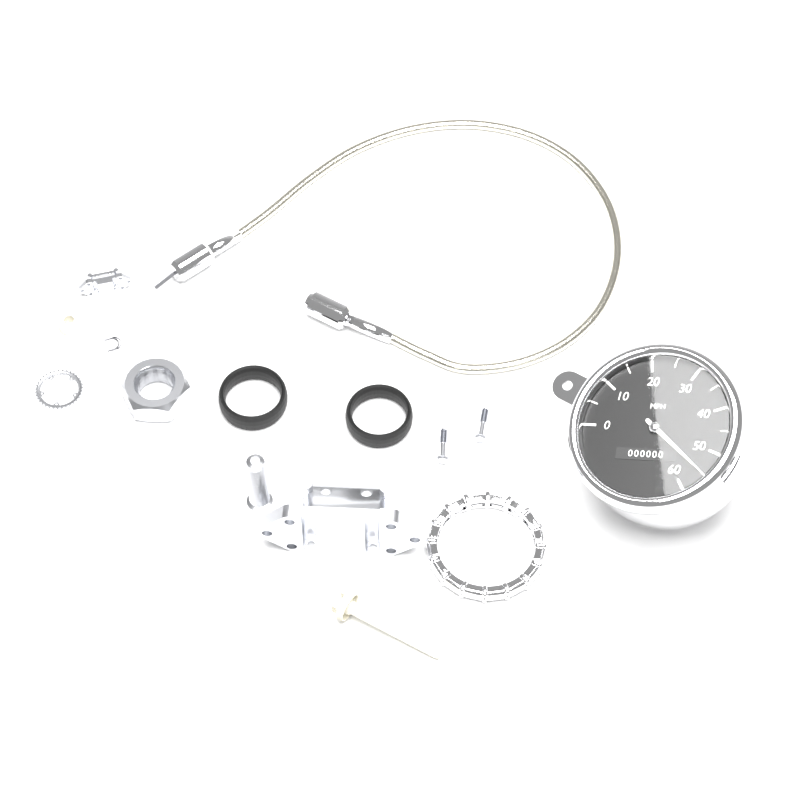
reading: 55 mph
